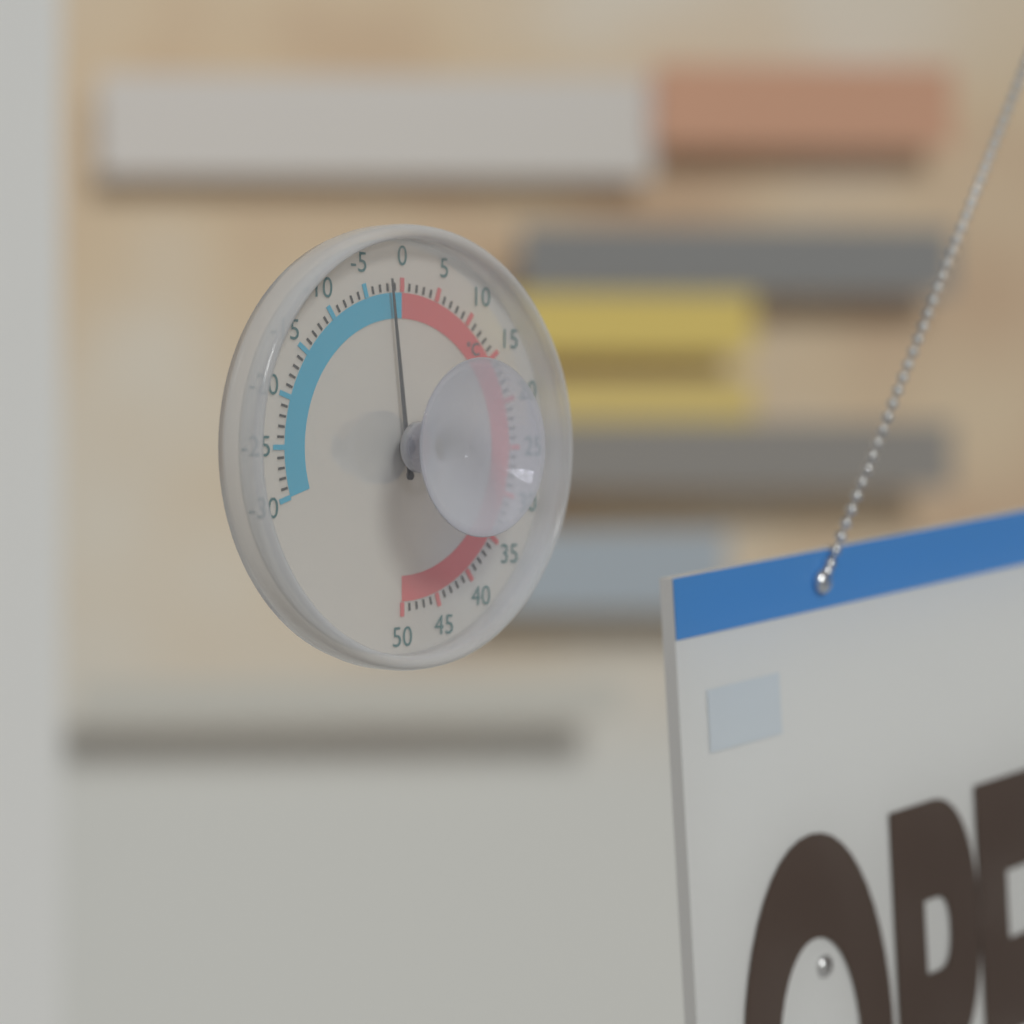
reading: -2 °C
